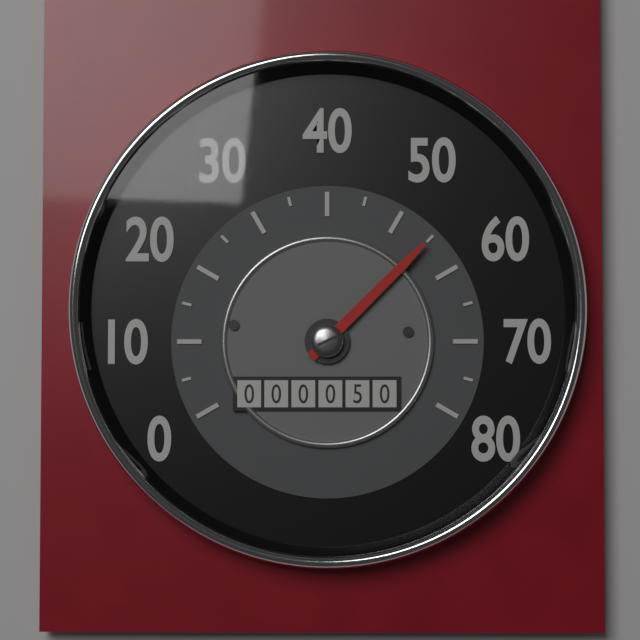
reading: 55 (no unit)
